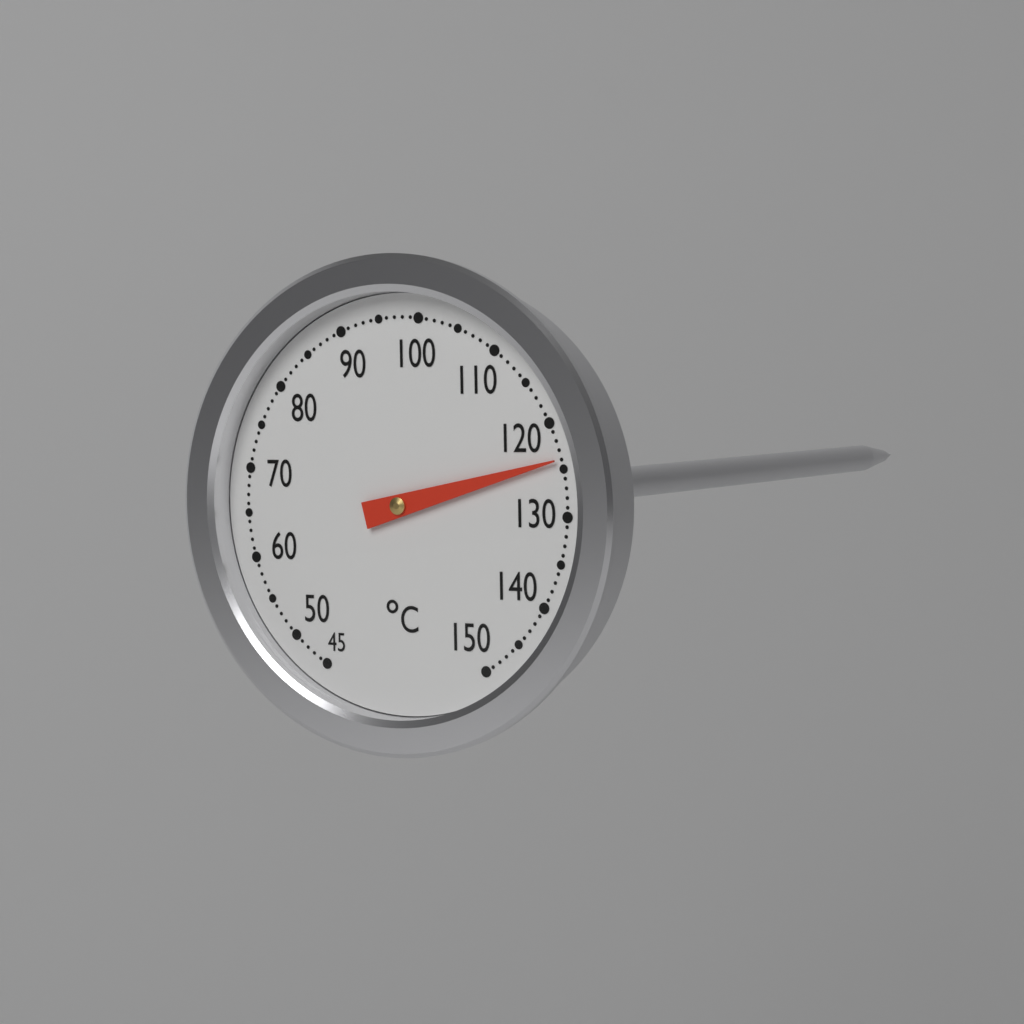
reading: 124 °C
